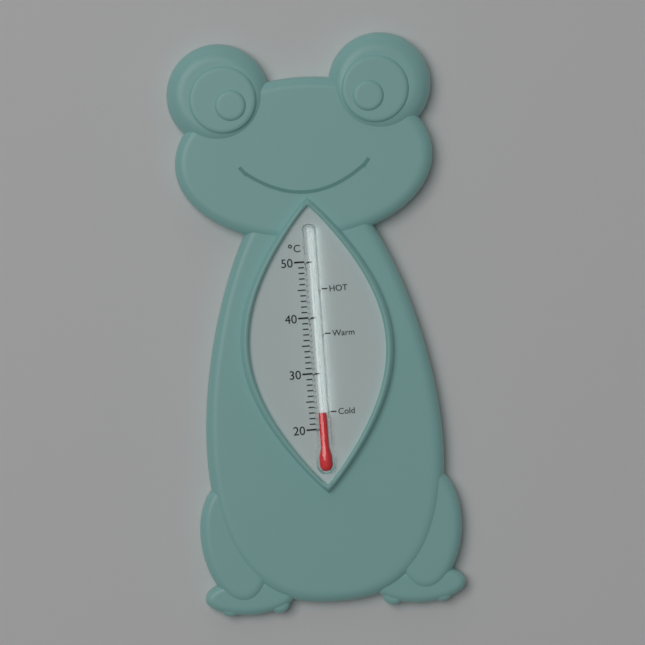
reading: 23 °C
